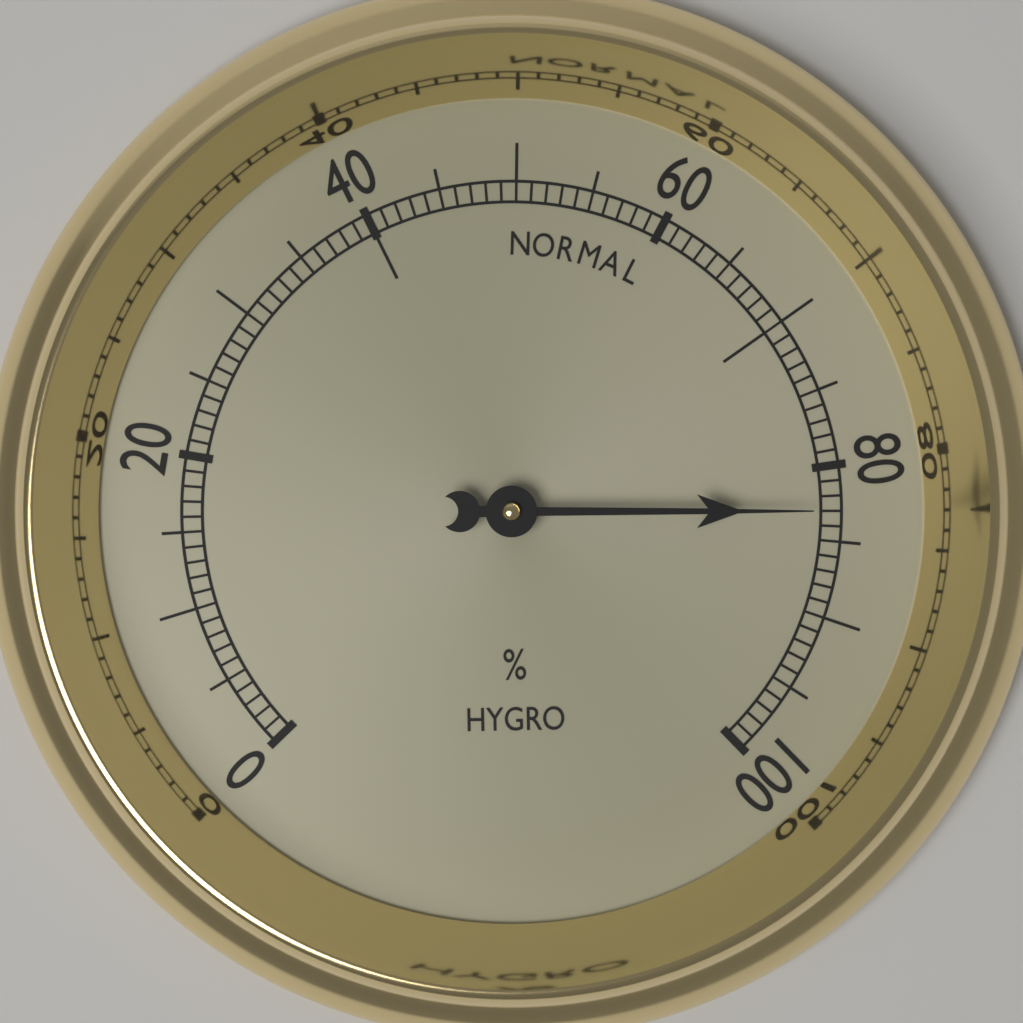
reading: 83 %
